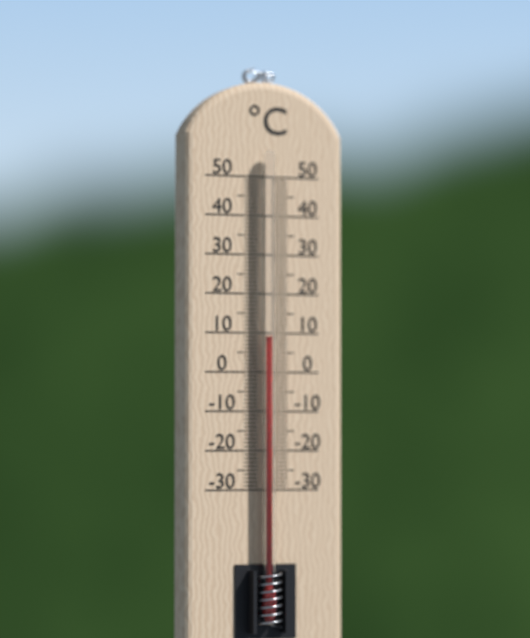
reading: 9 °C
